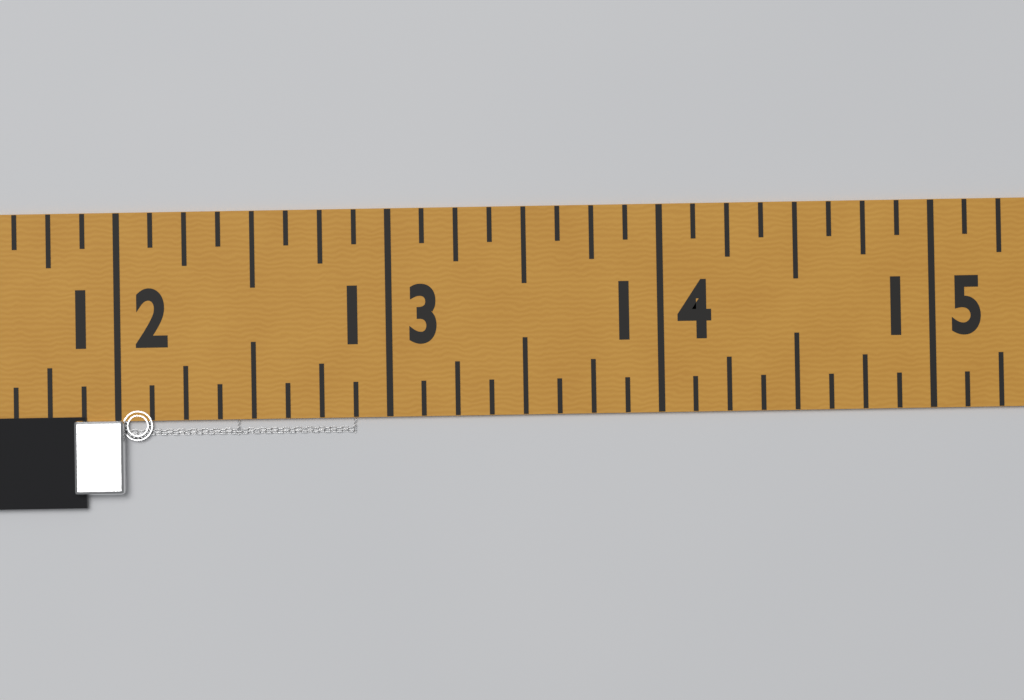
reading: 12.875 in
